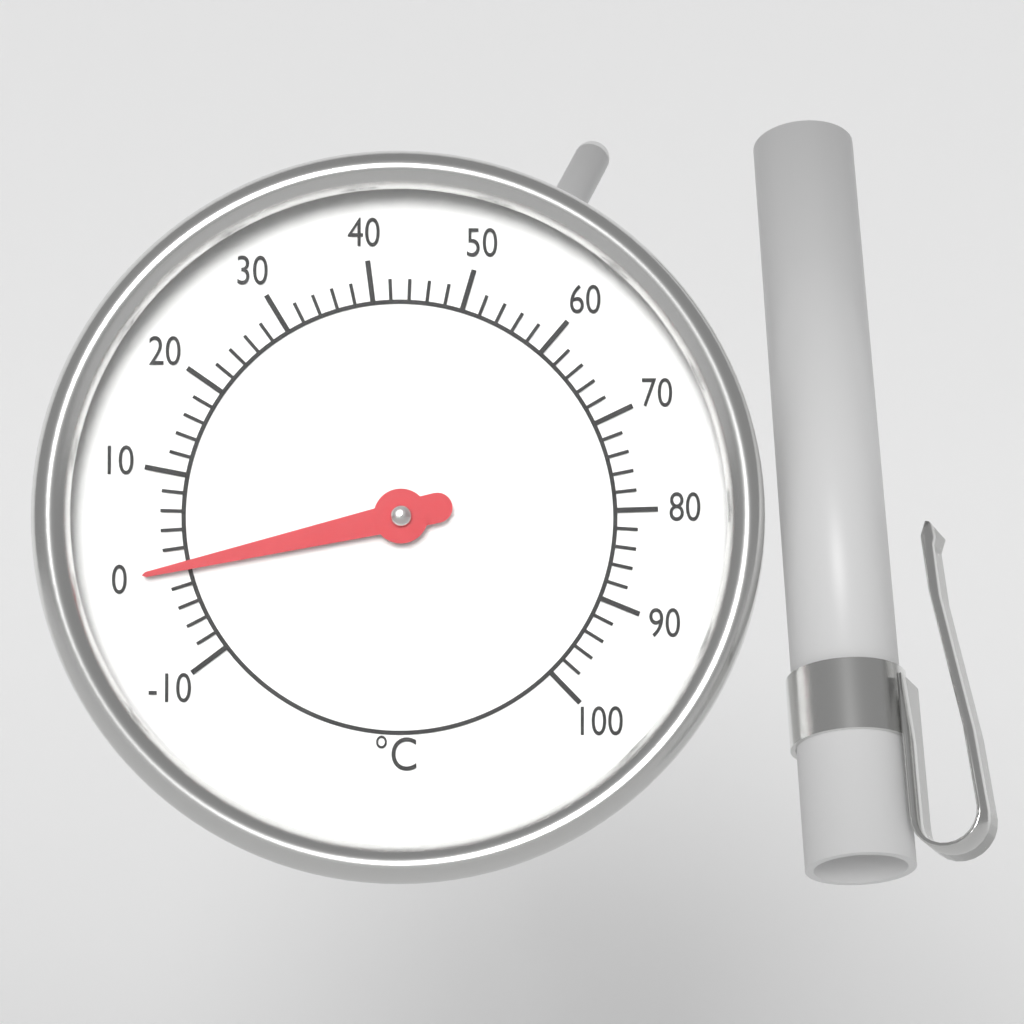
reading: 0 °C
